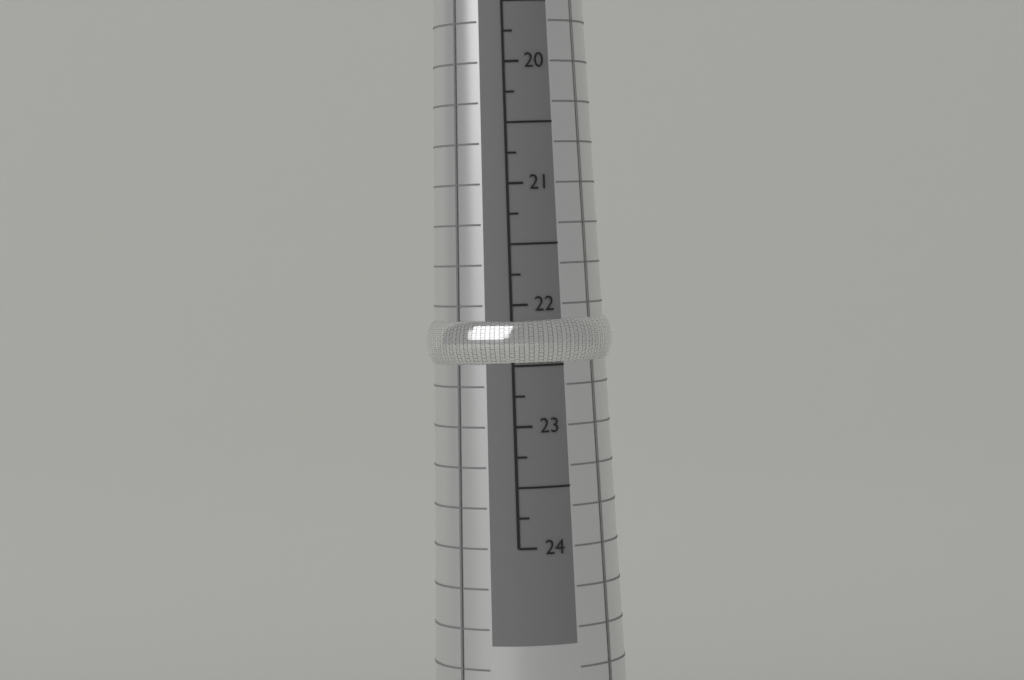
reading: 22.50 mm
